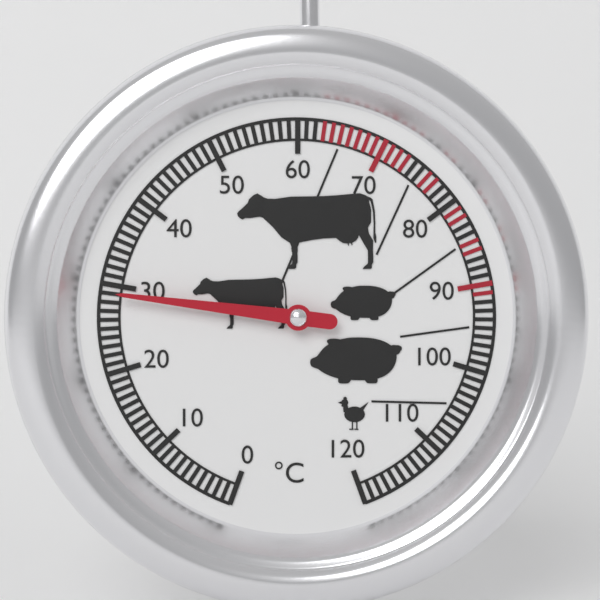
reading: 29 °C
